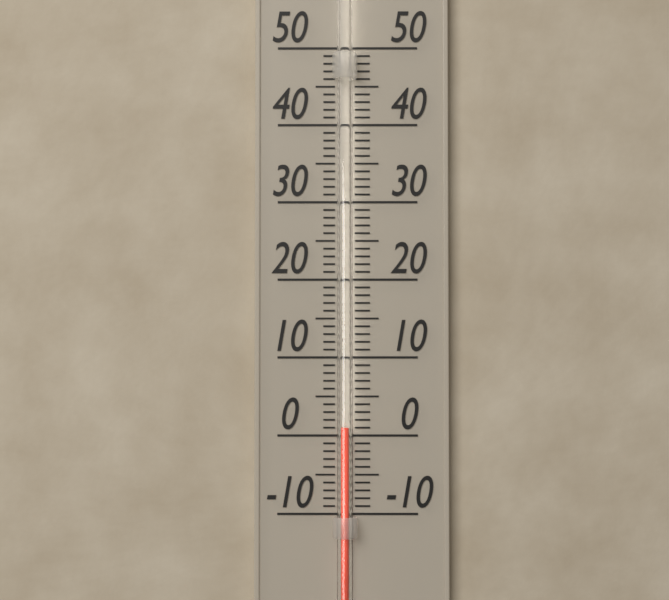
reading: 1 (no unit)
